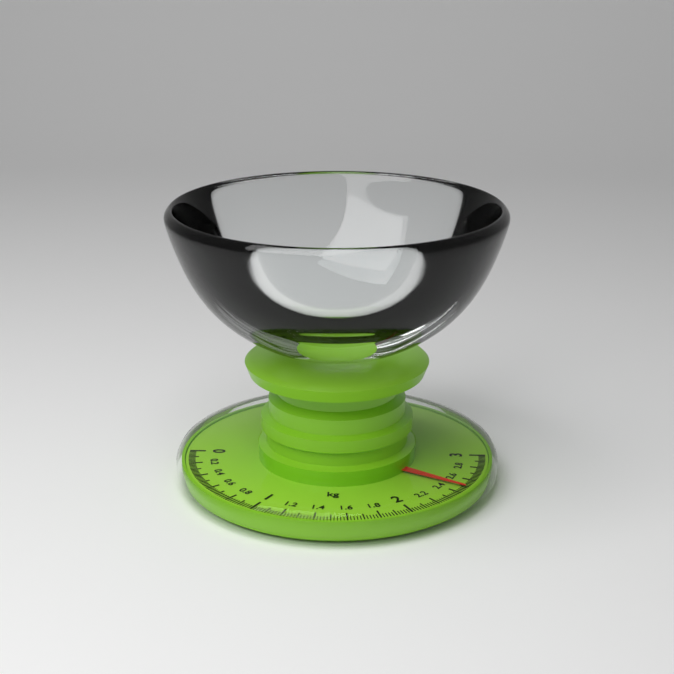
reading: 2.48 kg
